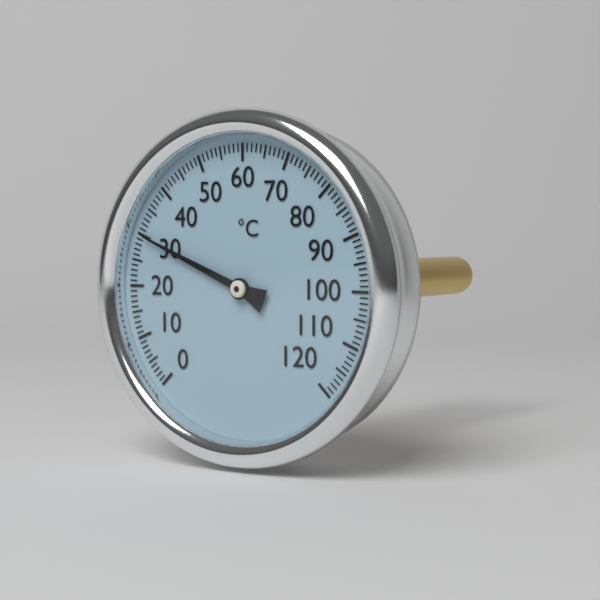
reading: 30 °C
